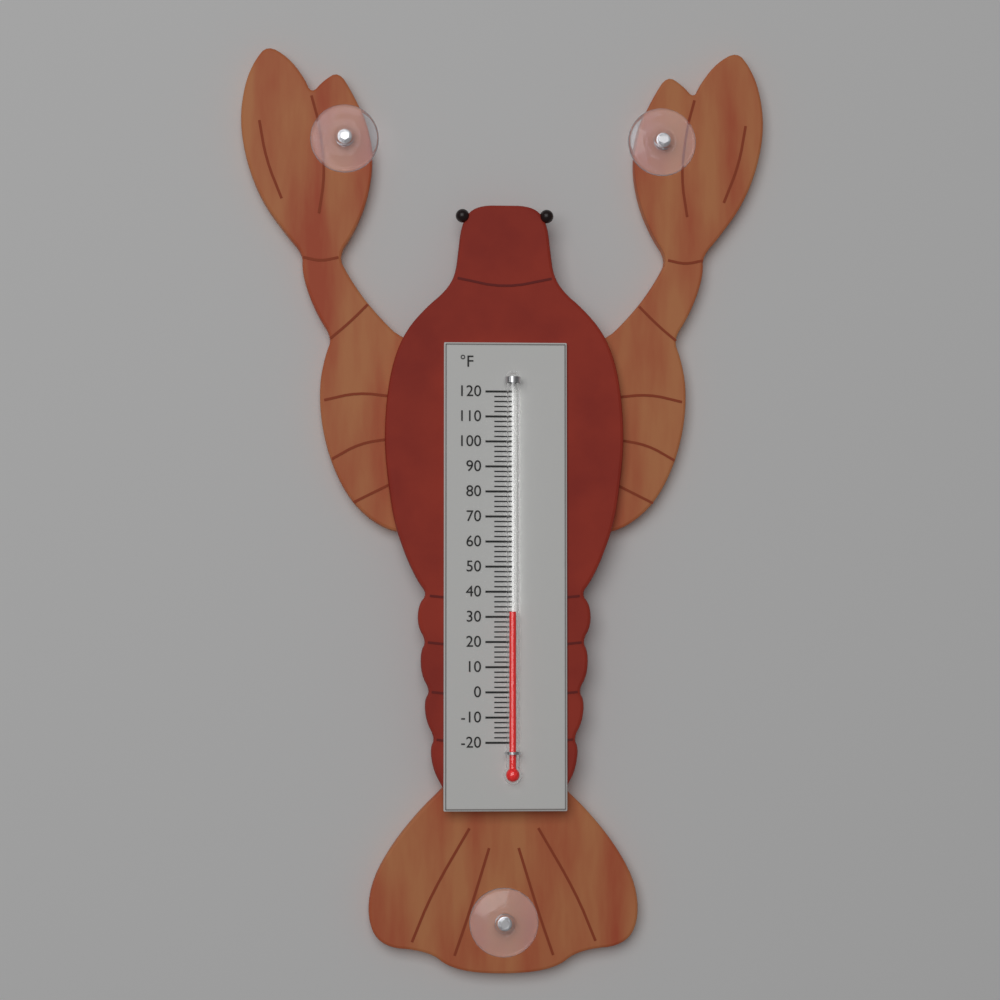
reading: 32 °F
